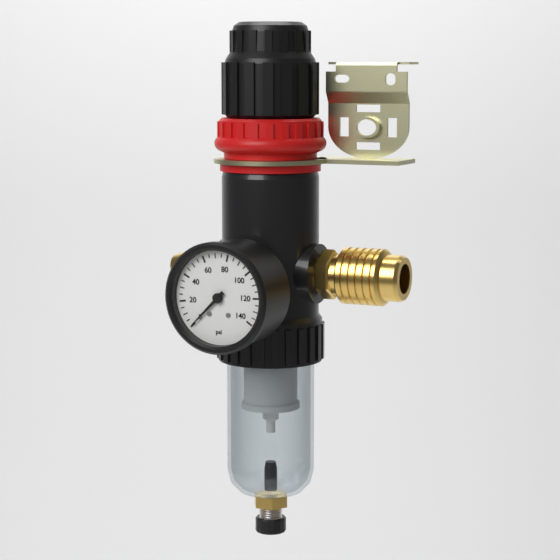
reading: 0 psi
